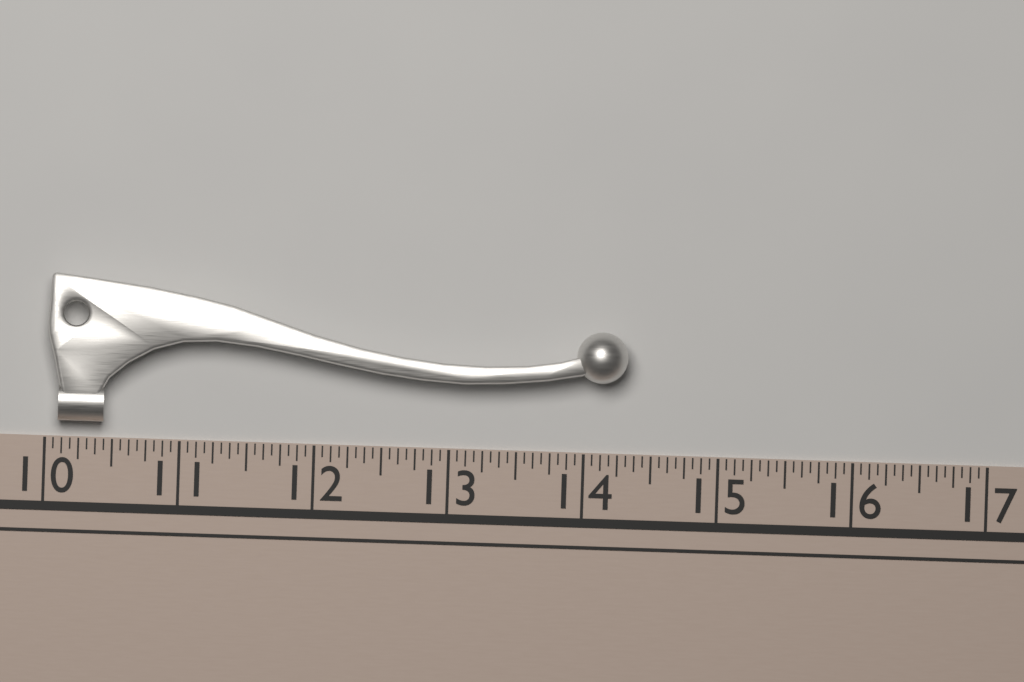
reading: 14.3125 (no unit)
